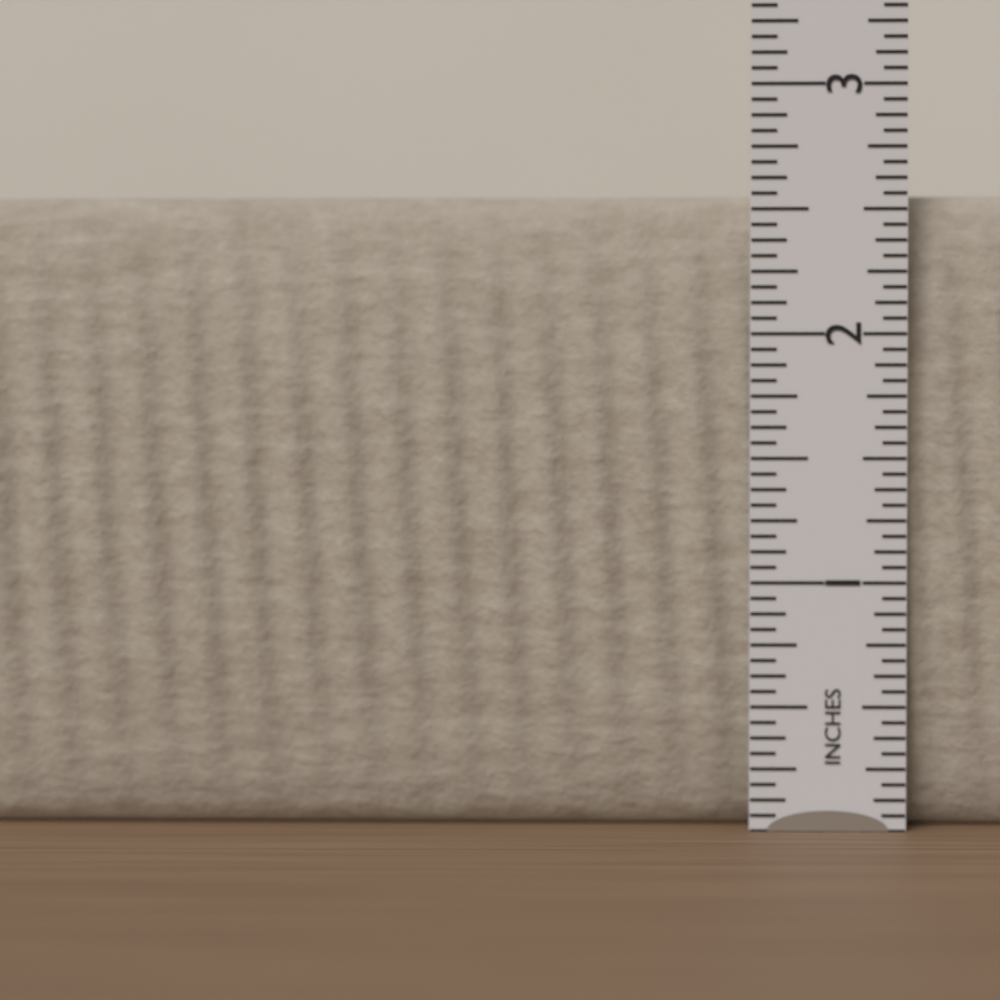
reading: 2.5625 in
